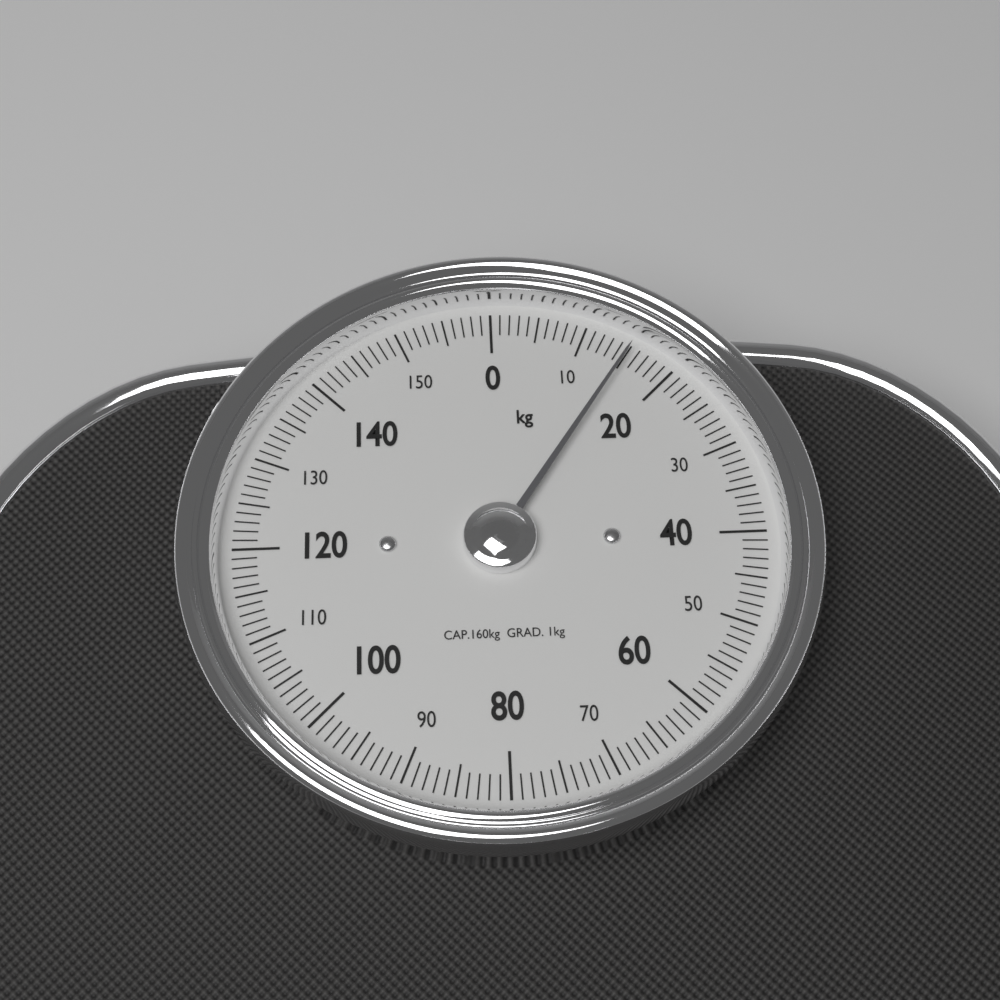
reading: 15 kg
